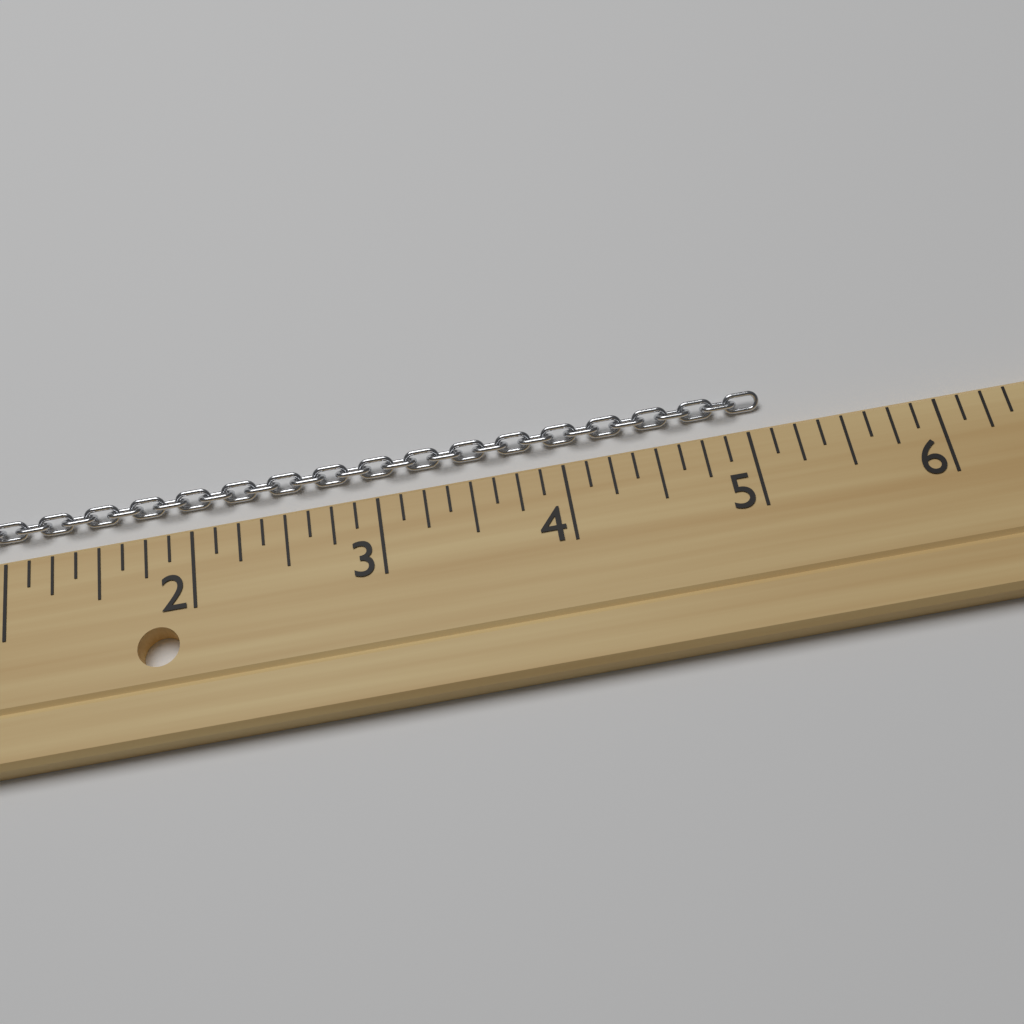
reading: 5.125 (no unit)
